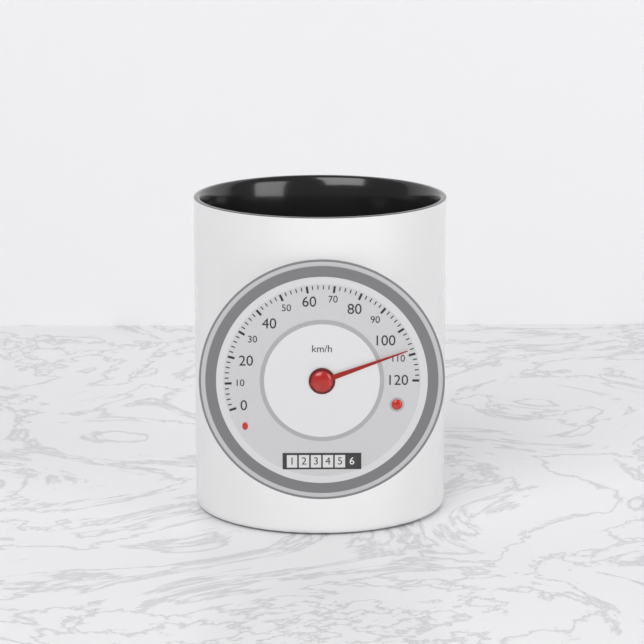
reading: 108 km/h
